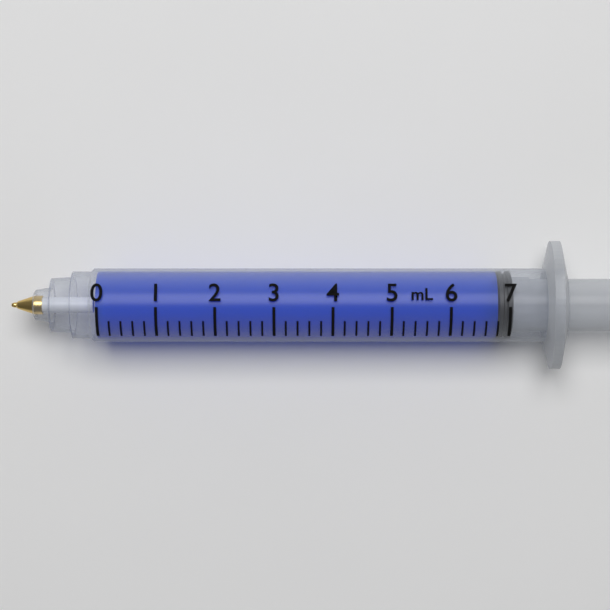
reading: 6.8 mL
